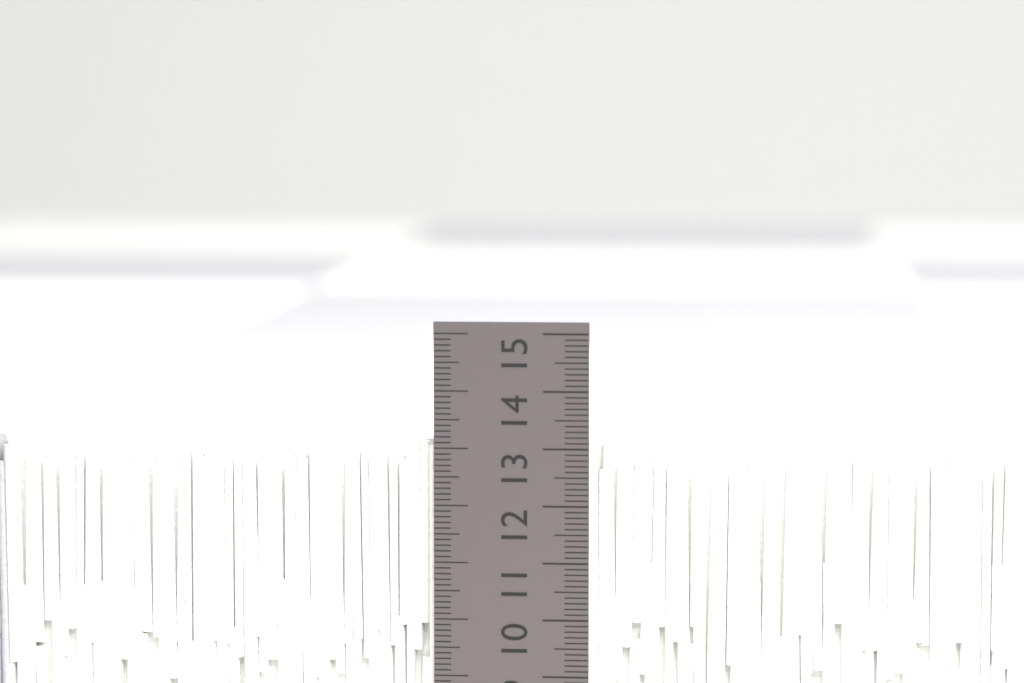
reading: 13.1 cm
